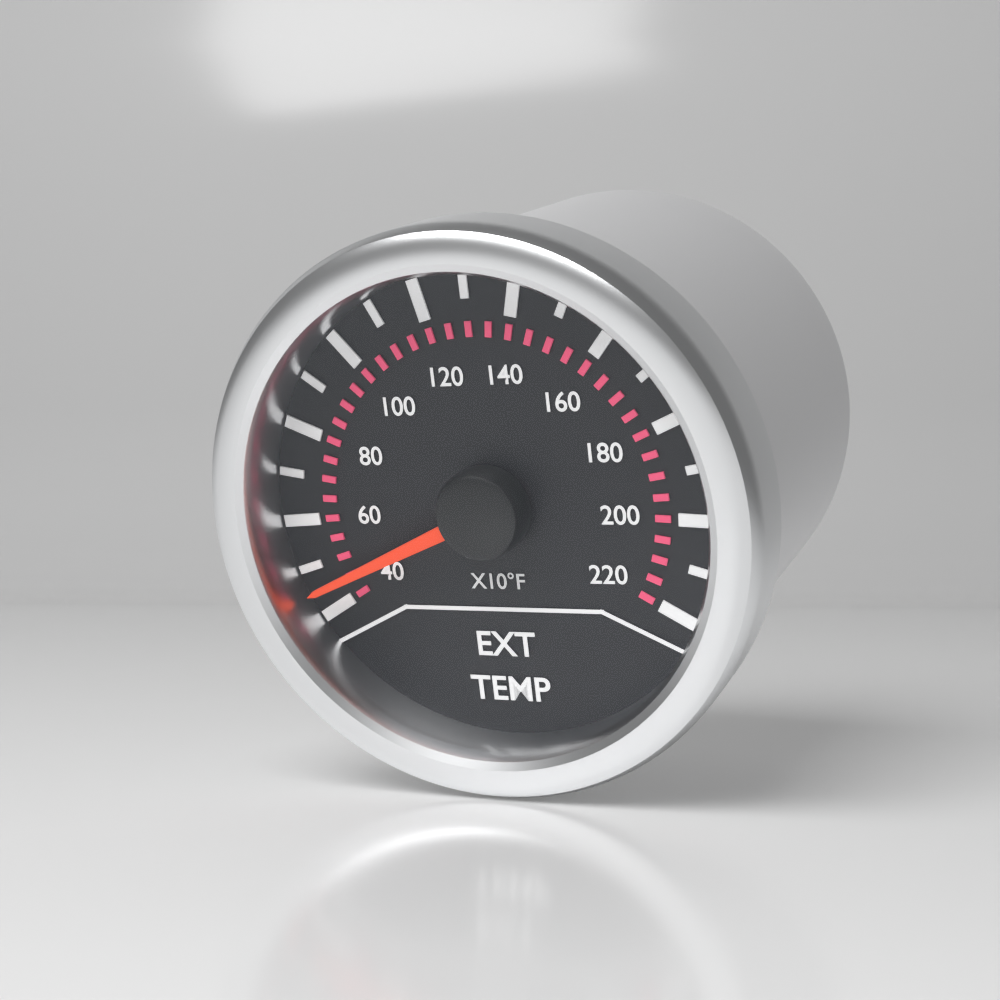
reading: 450 °F
